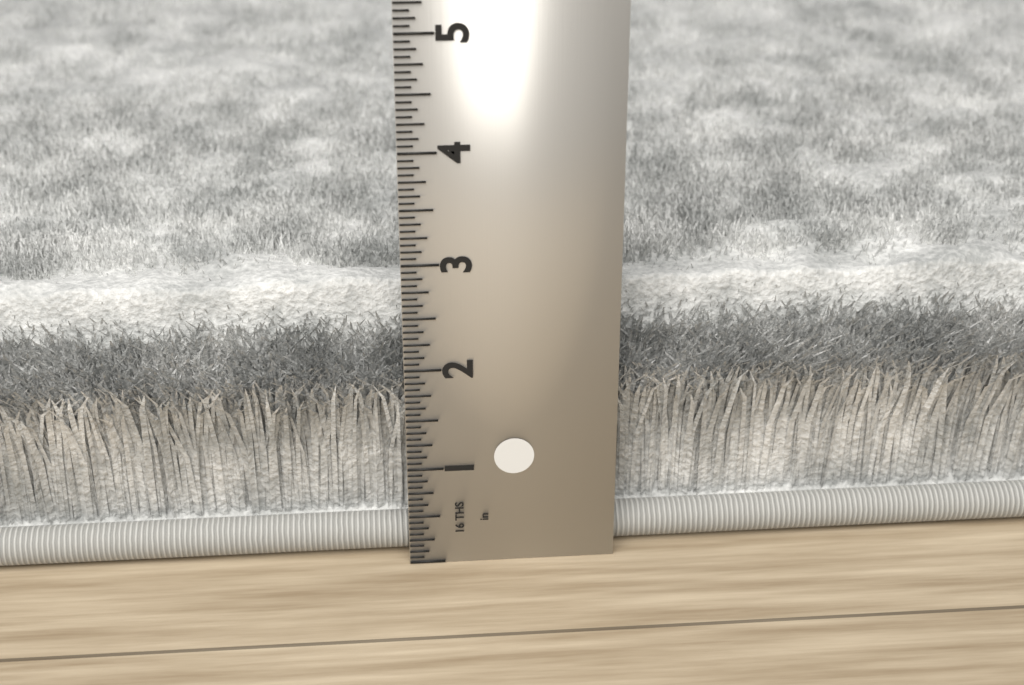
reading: 2.5625 in
